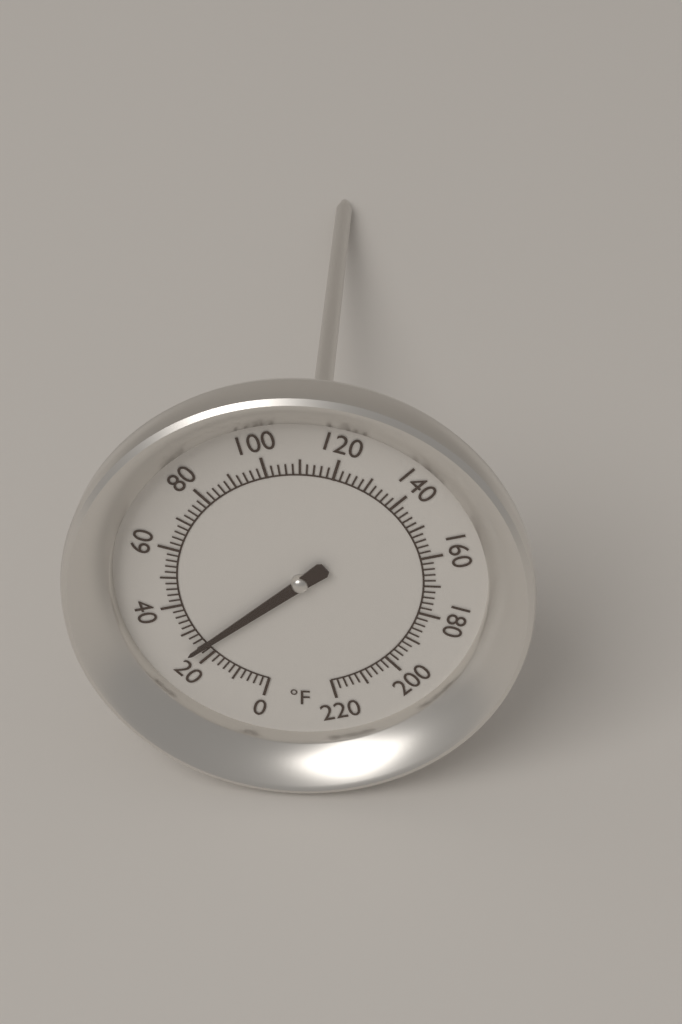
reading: 24 °F
